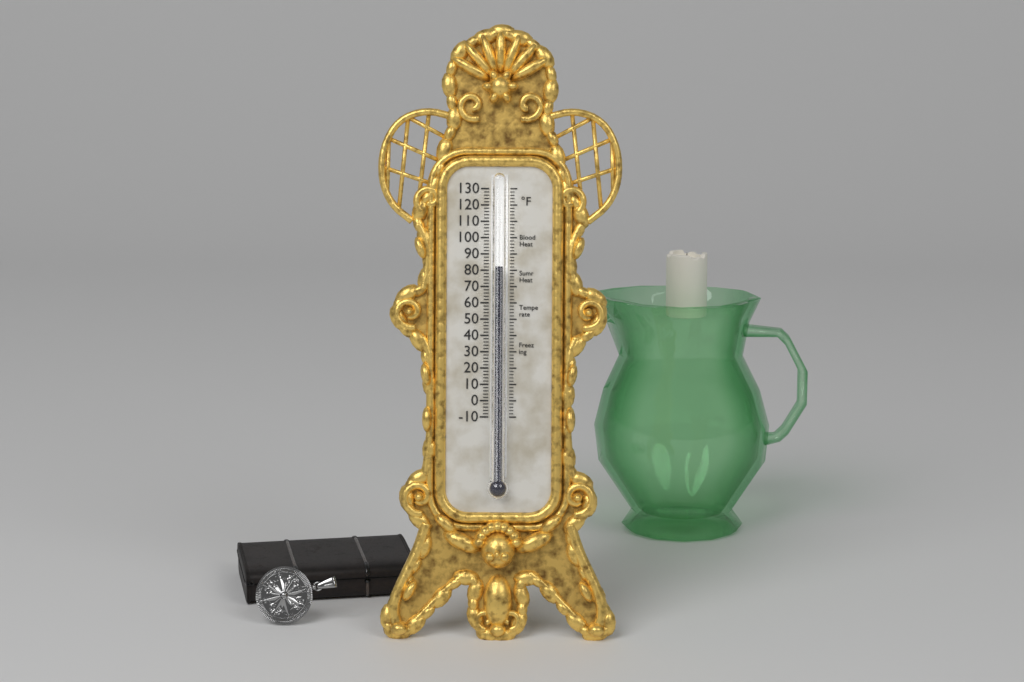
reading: 82 °F
